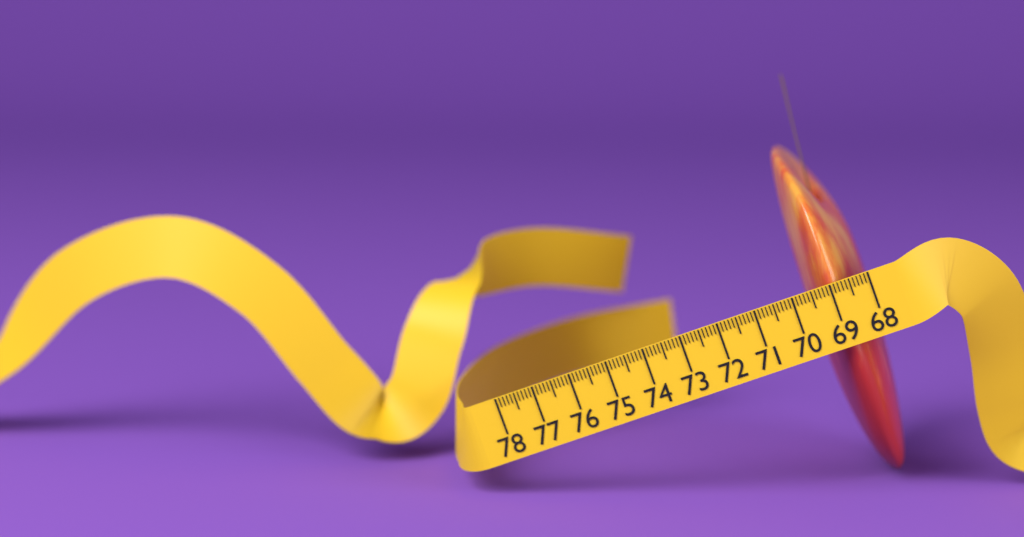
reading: 69.7 cm
